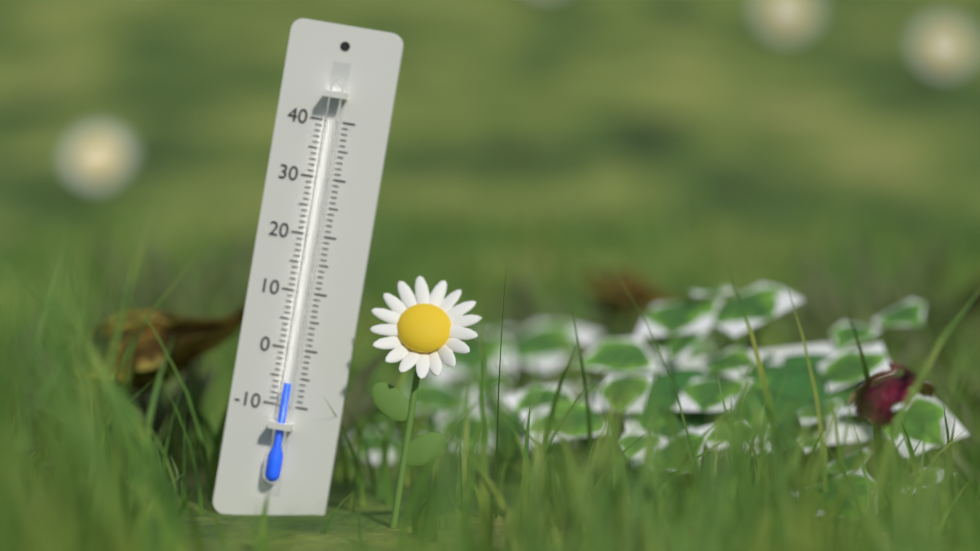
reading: -6 (no unit)
